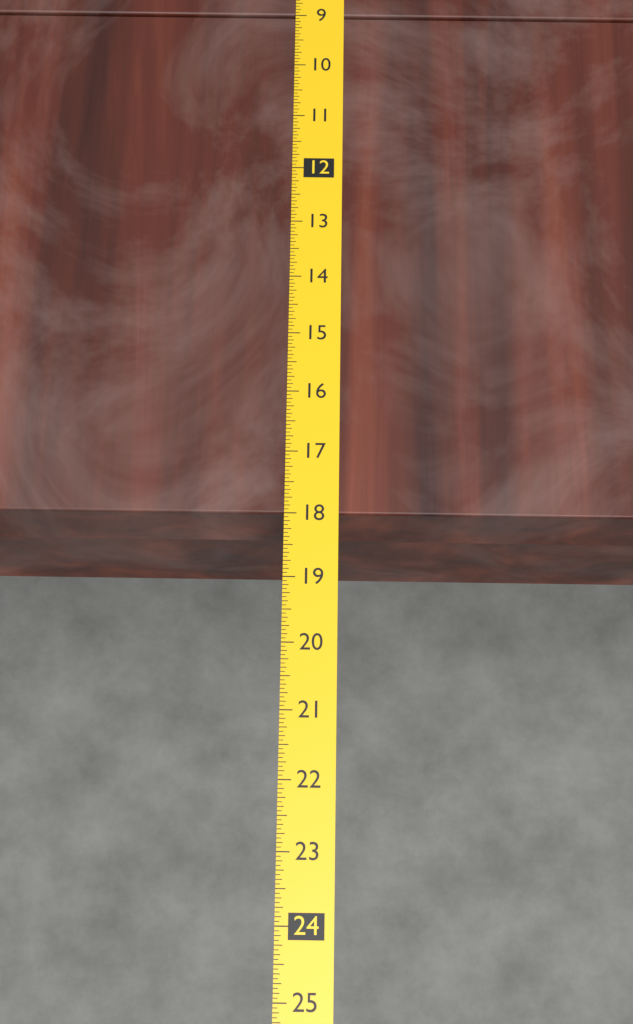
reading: 18.0000 (no unit)
